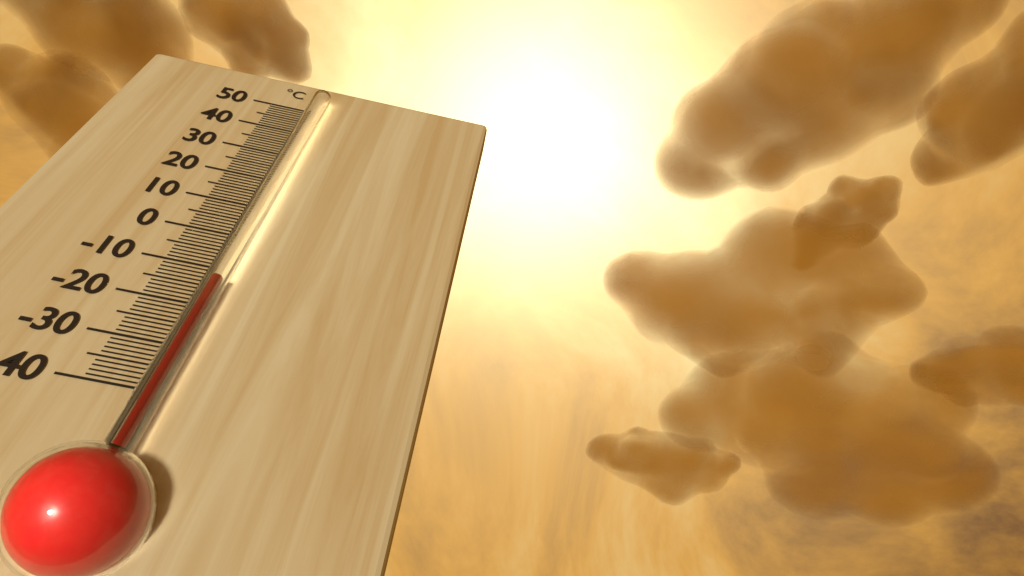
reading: -15 °C
